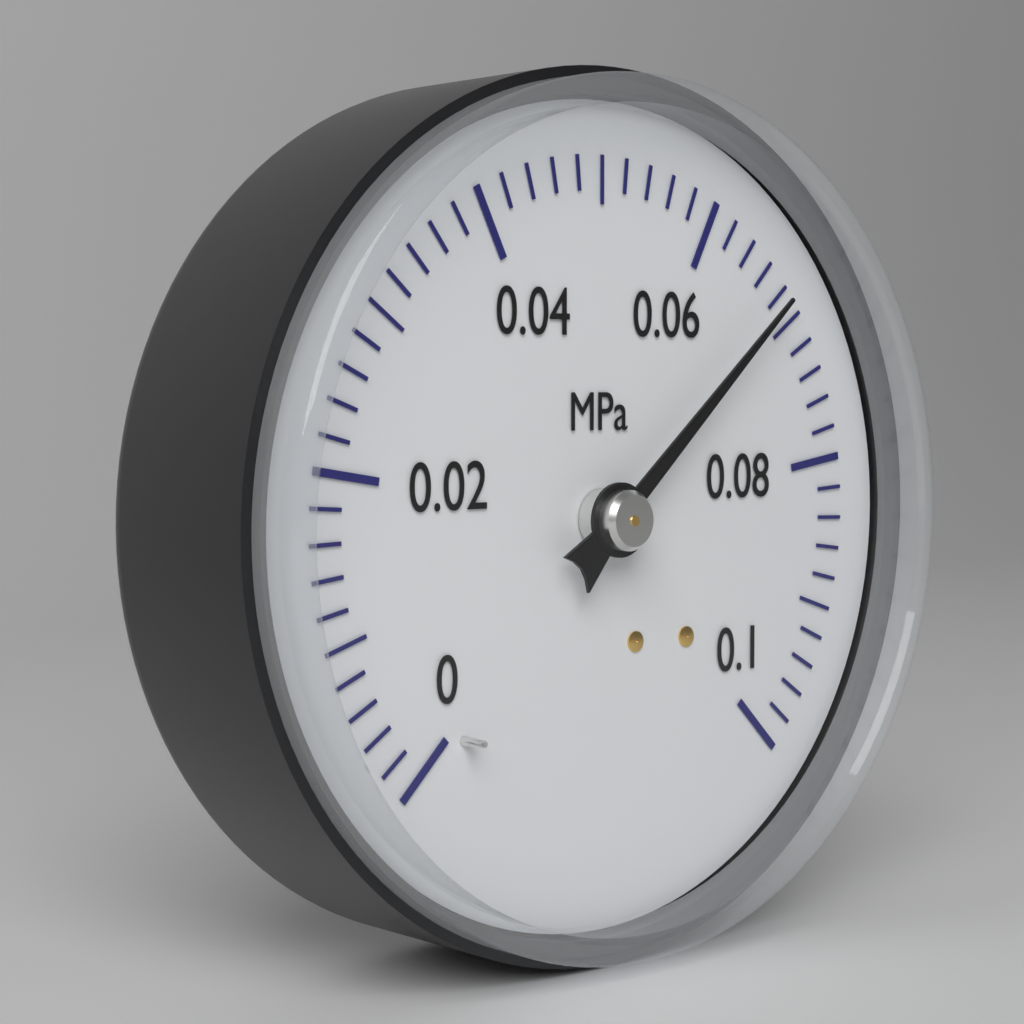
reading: 0.068 MPa
